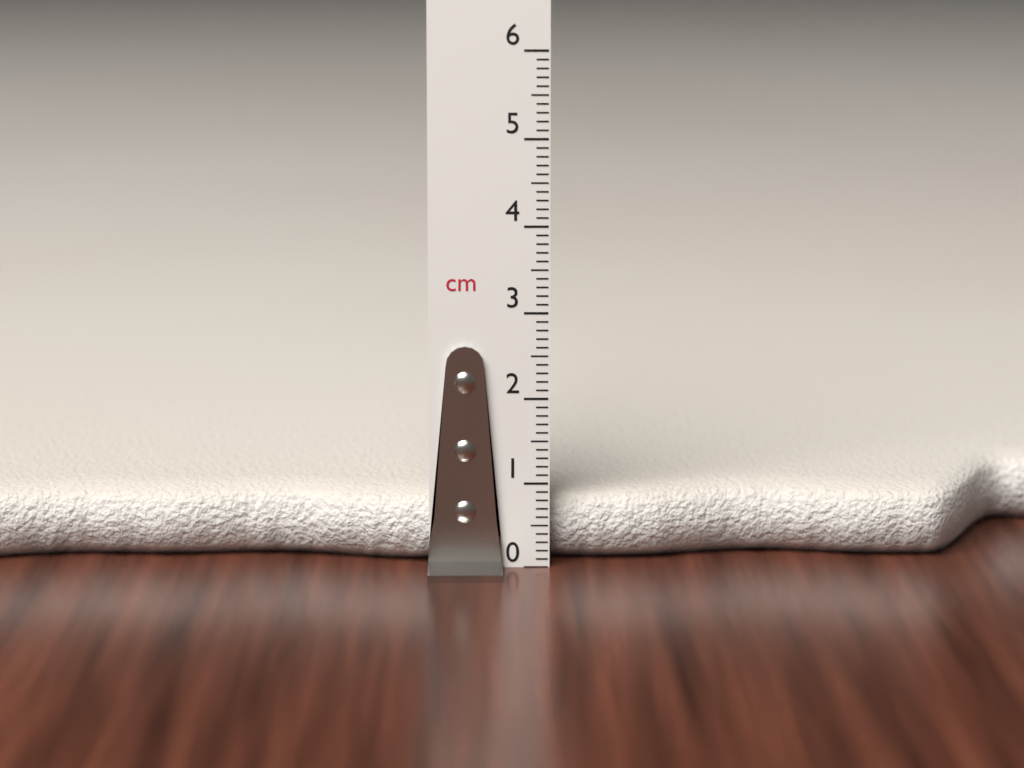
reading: 0.8 cm
